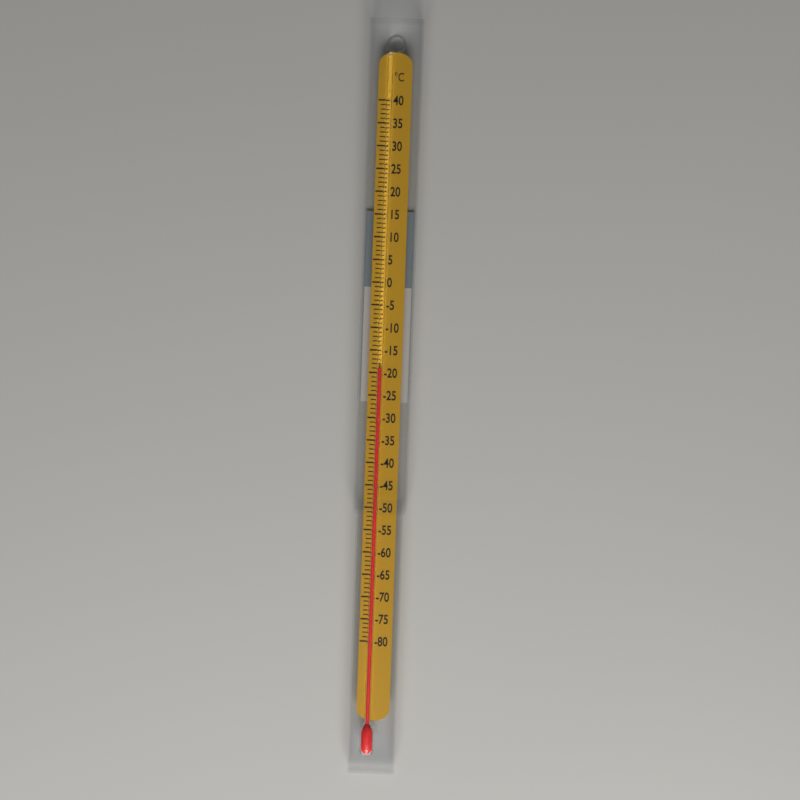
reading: -19 °C
